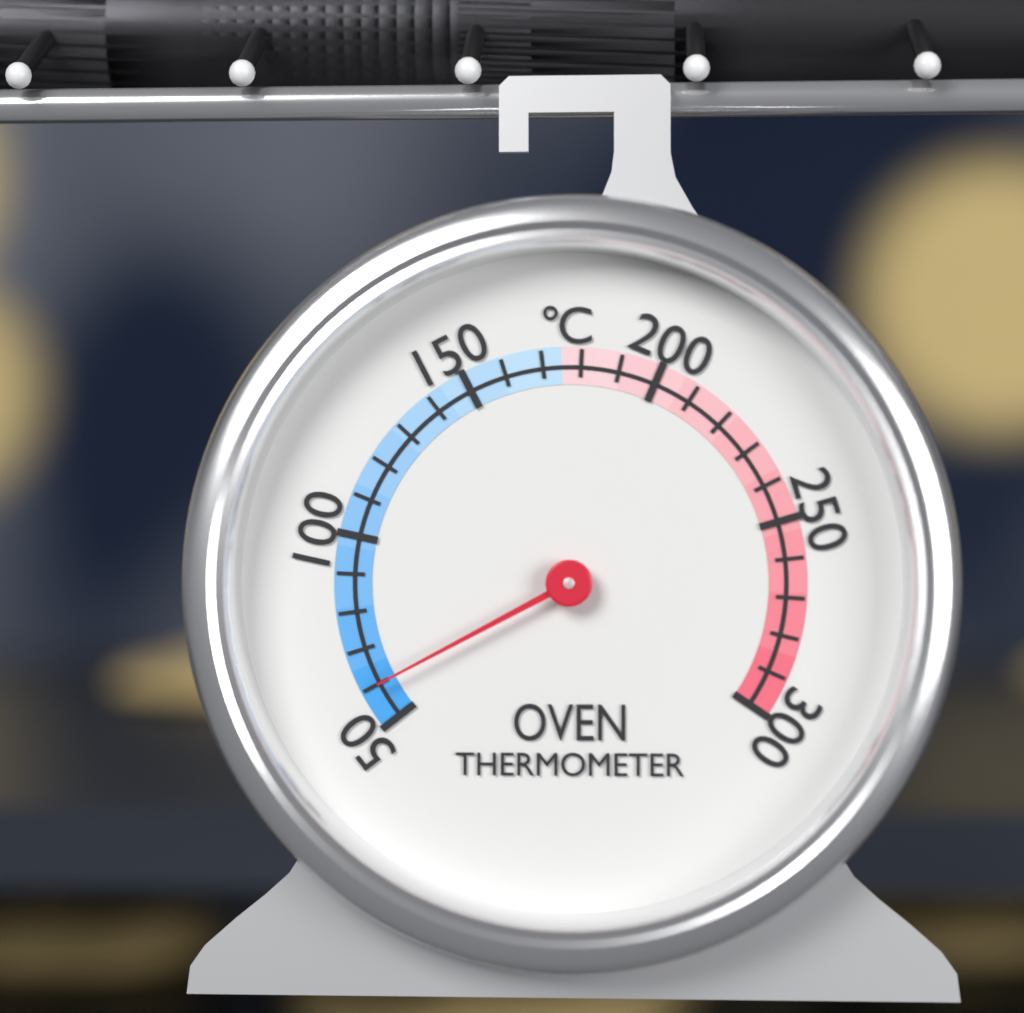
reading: 60 °C
